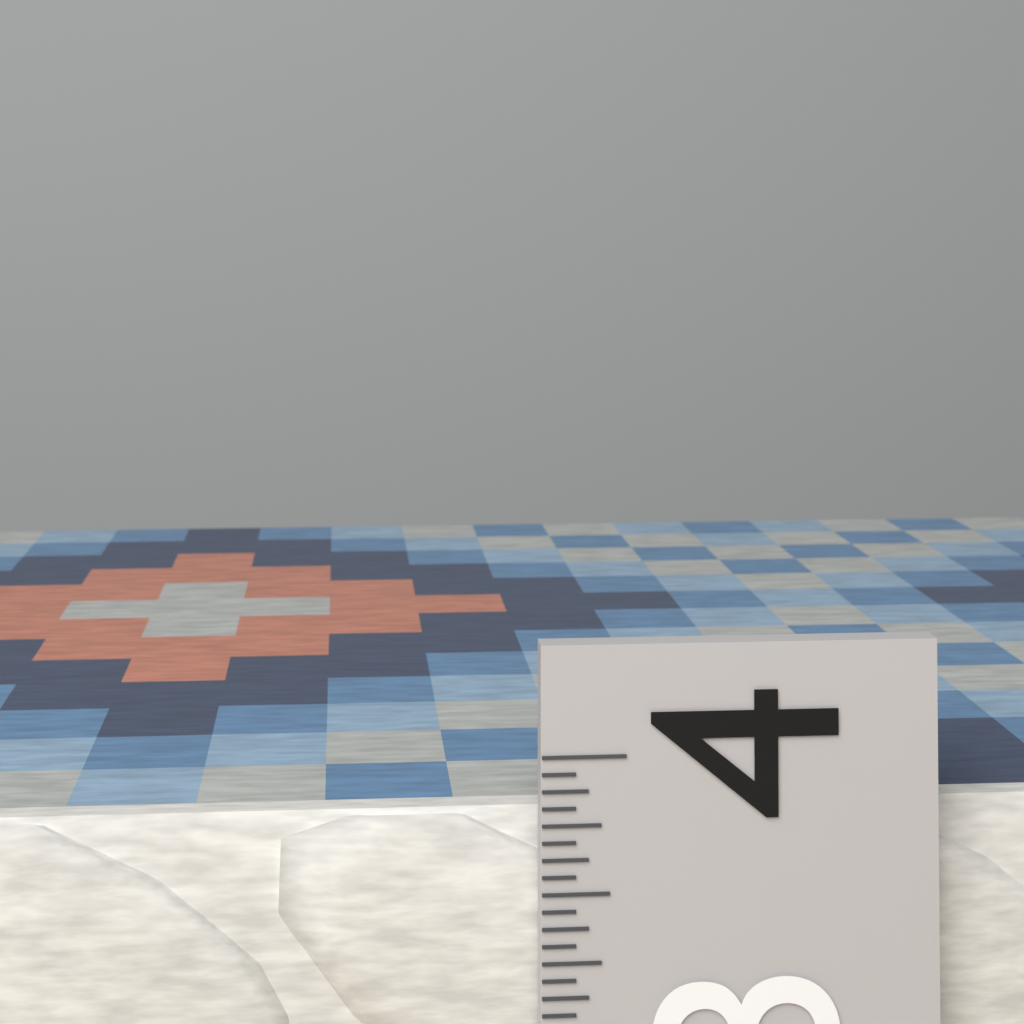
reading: 3.7500 (no unit)
